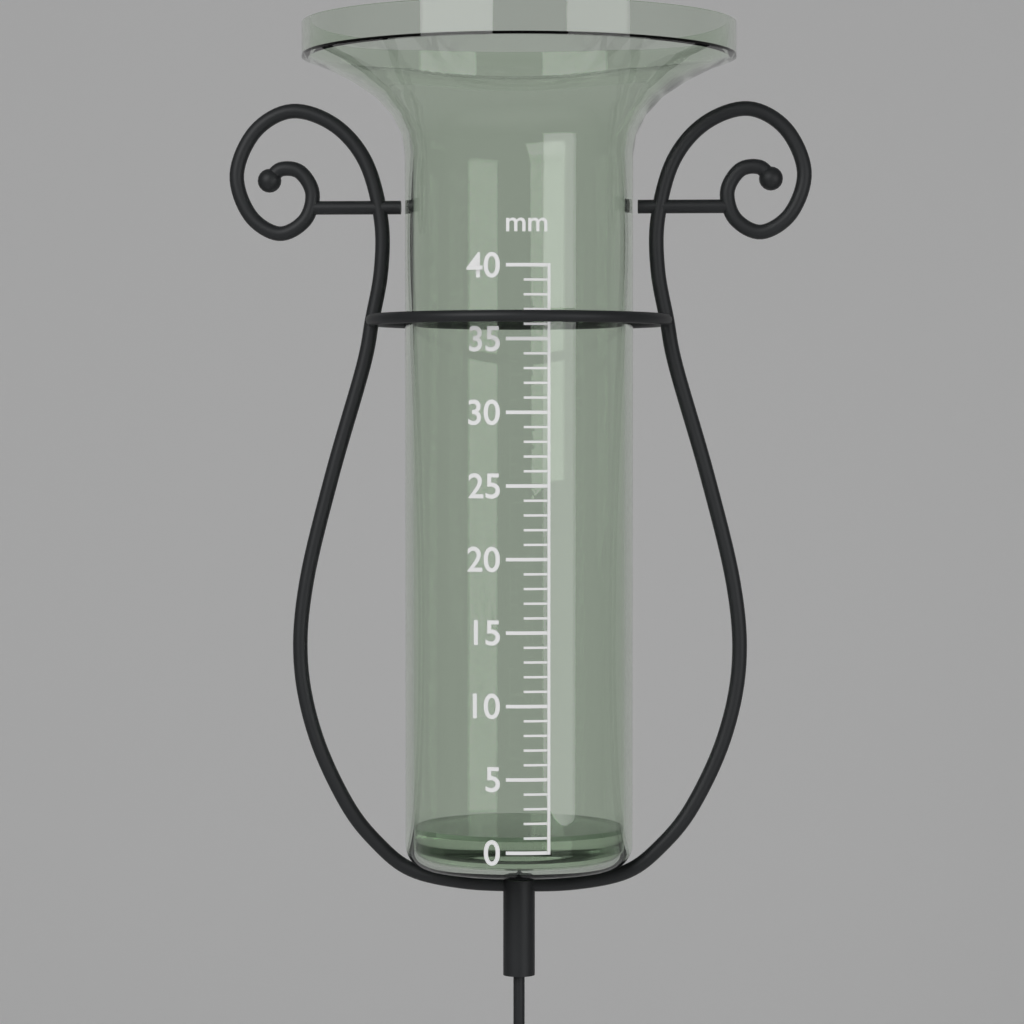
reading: 1 mm
